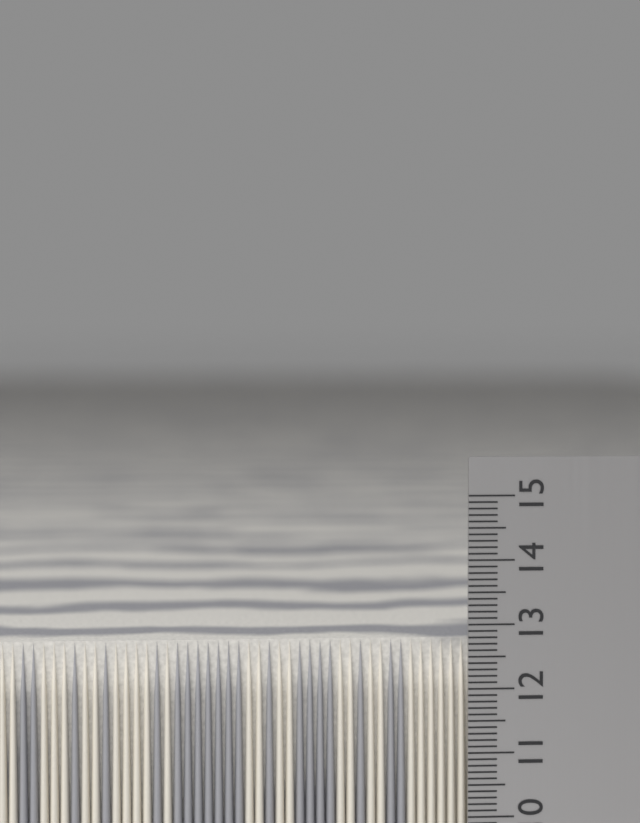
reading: 12.7 cm
